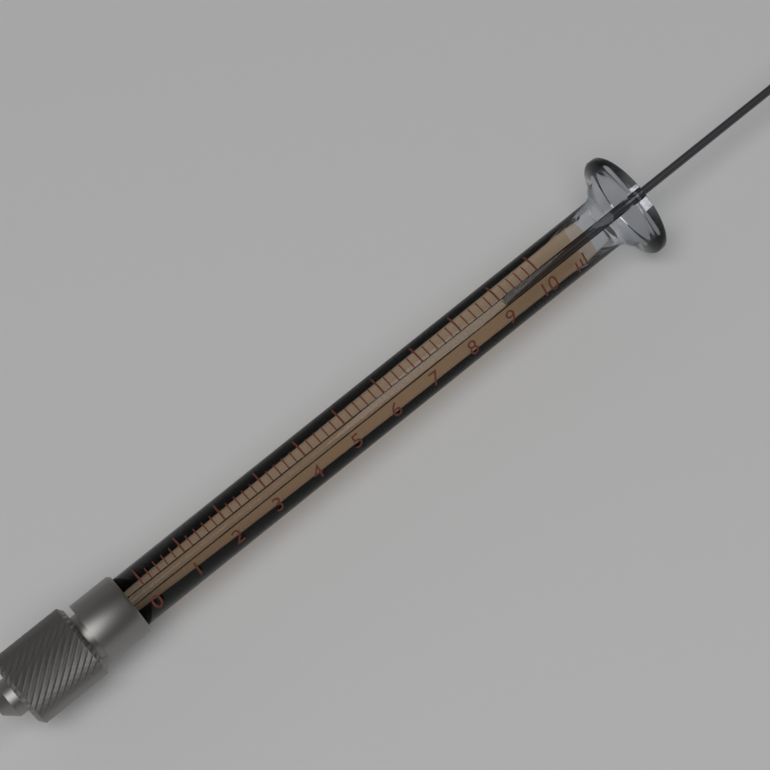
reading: 9.2 µl
